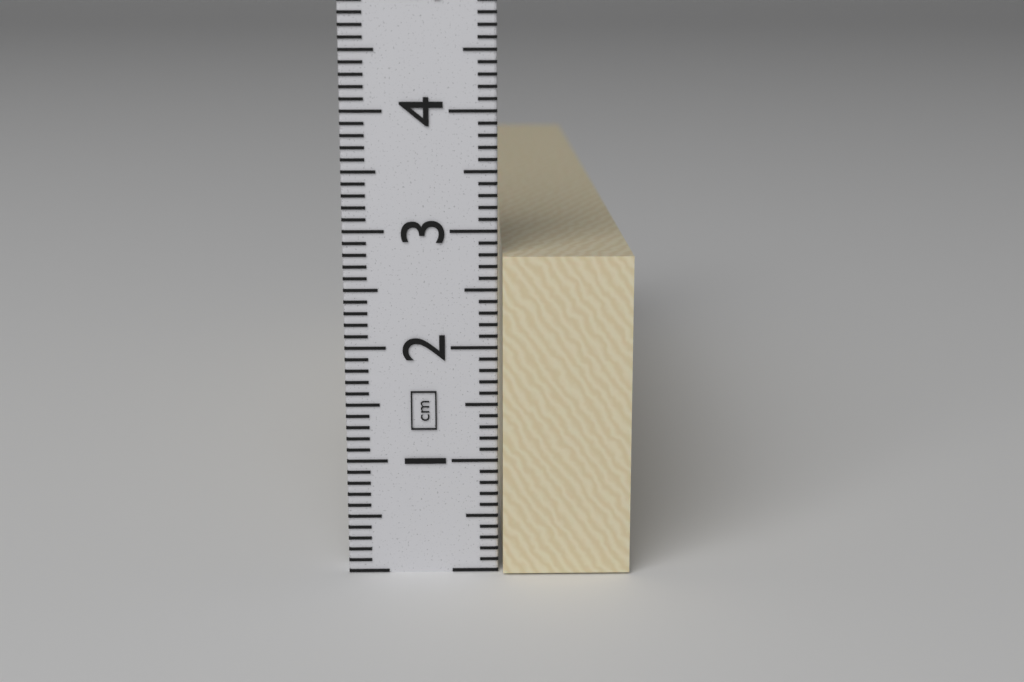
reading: 2.8 cm
